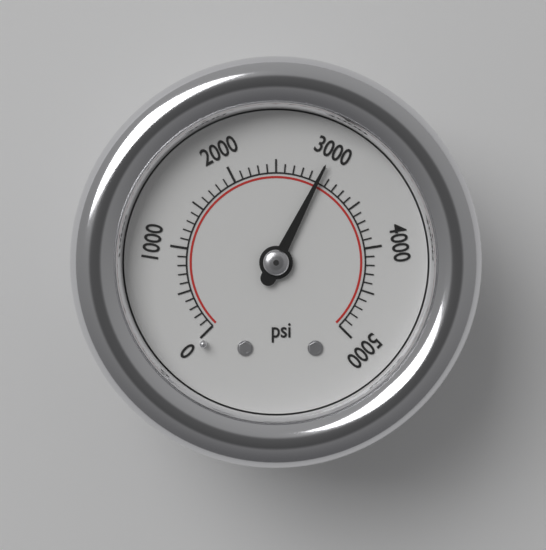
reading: 3000 psi
